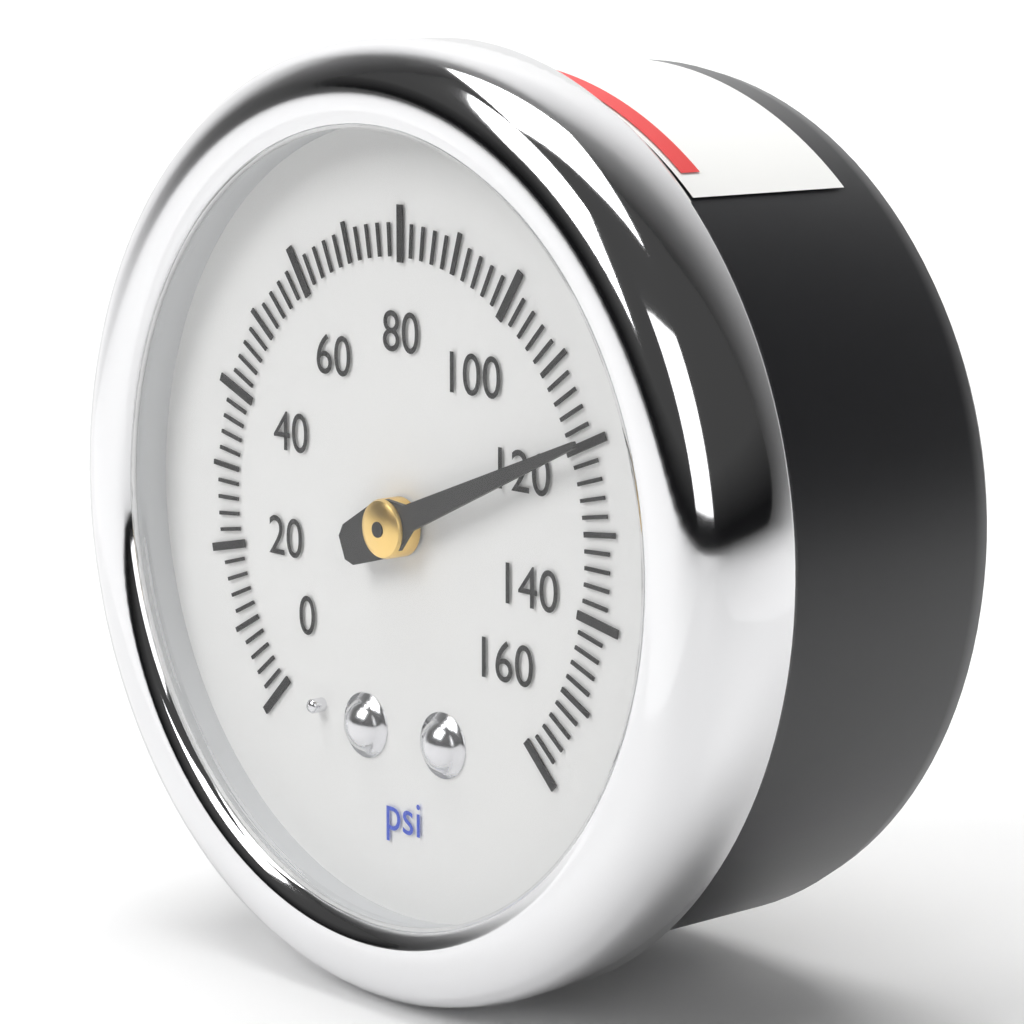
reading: 120 psi
